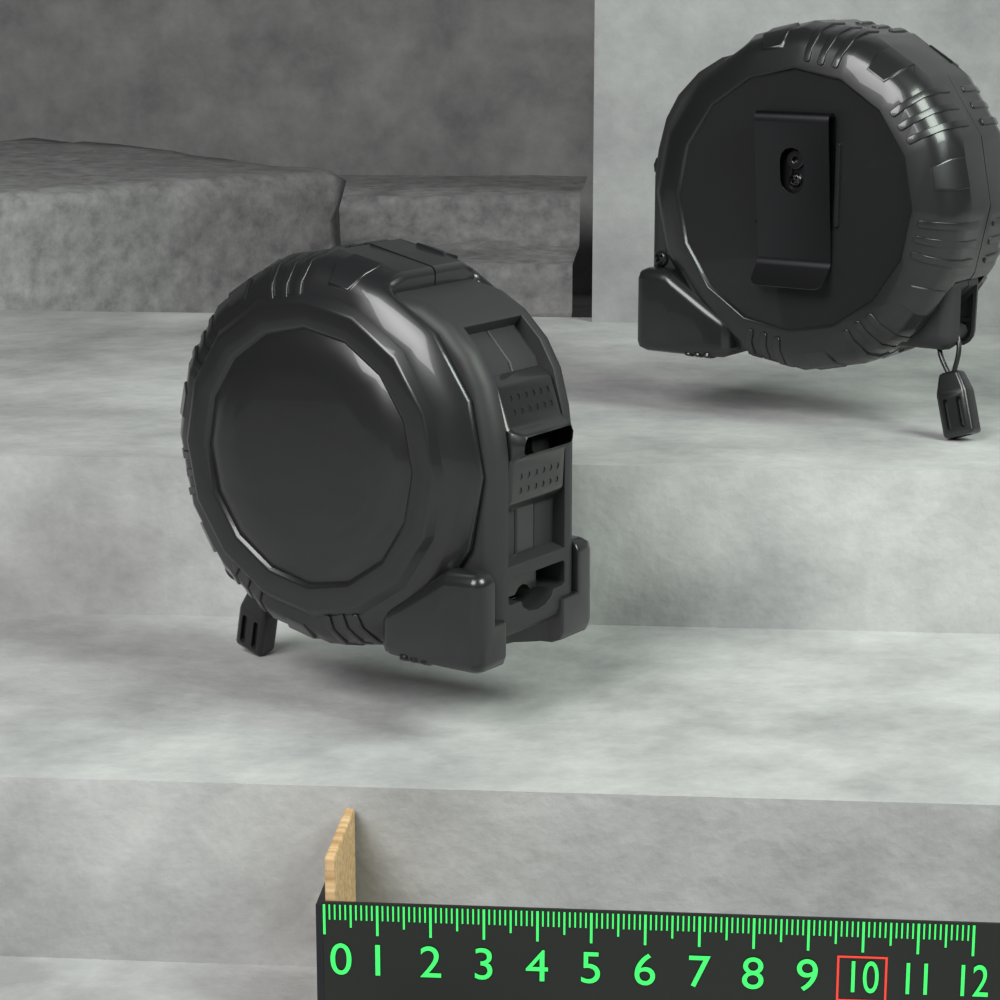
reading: 0.2 (no unit)
